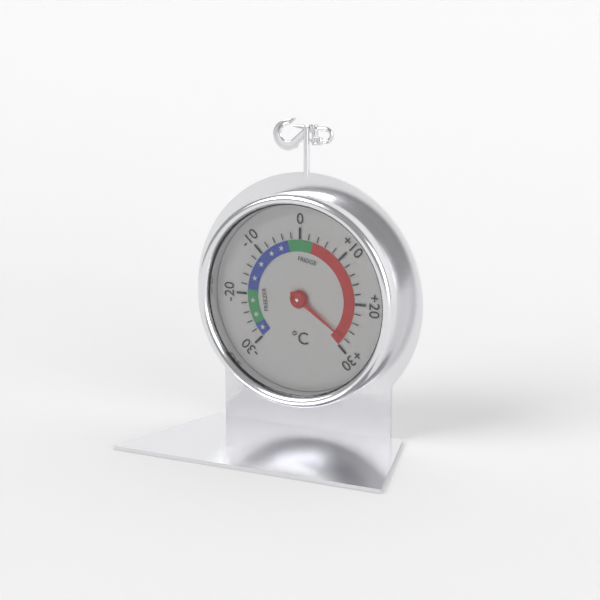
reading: 28 °C
